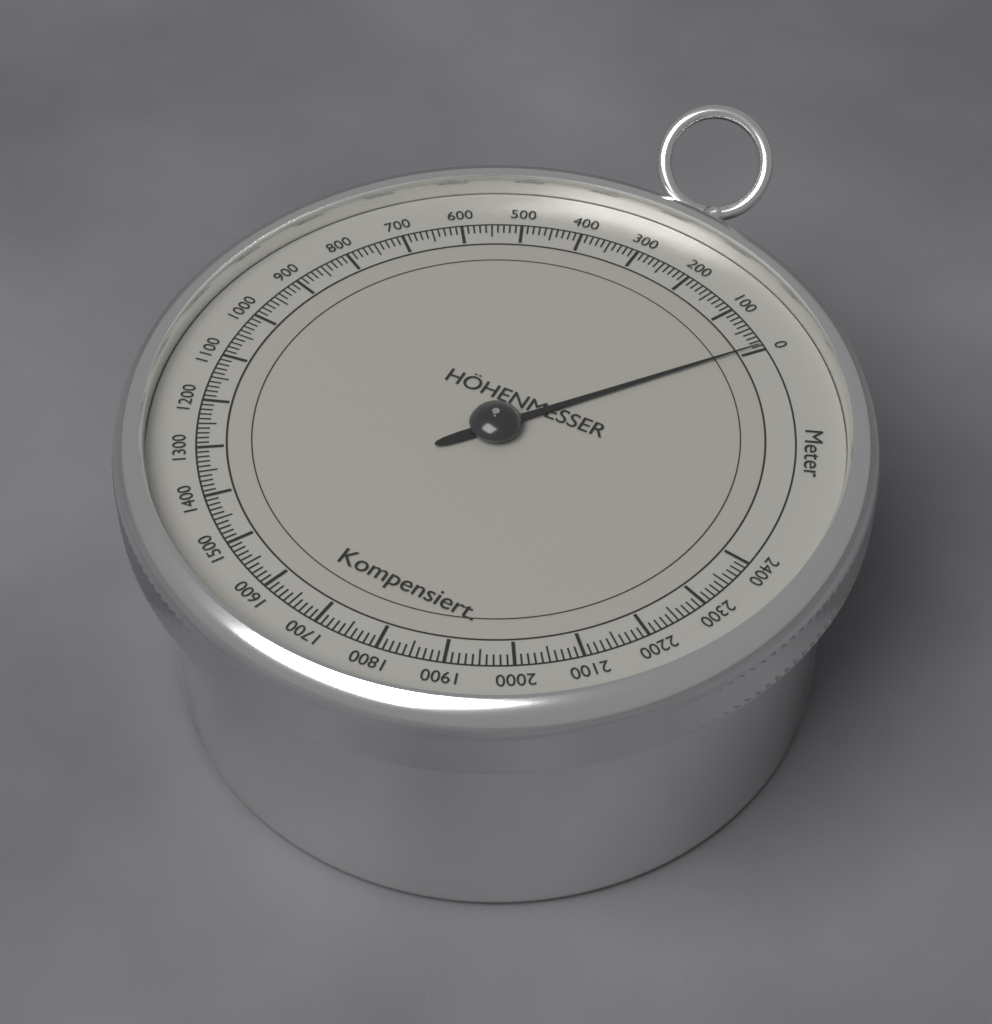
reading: 10 m
